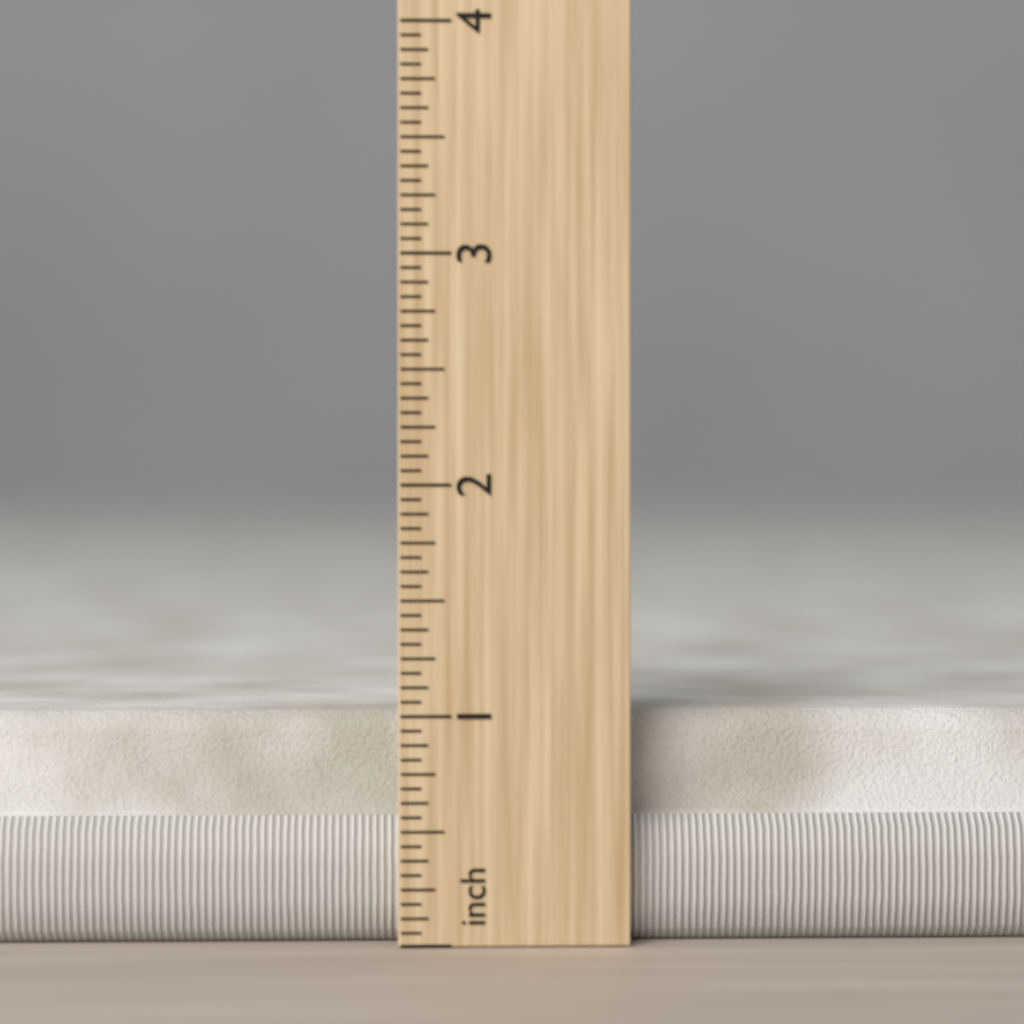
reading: 1.0000 in
